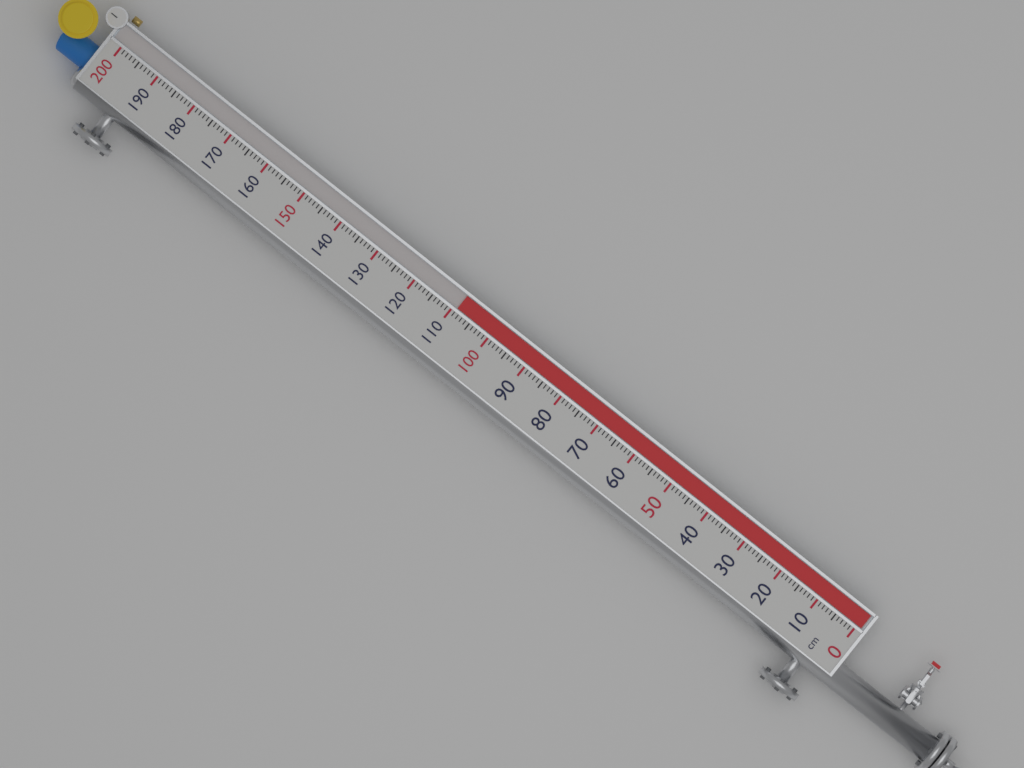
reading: 109 cm
